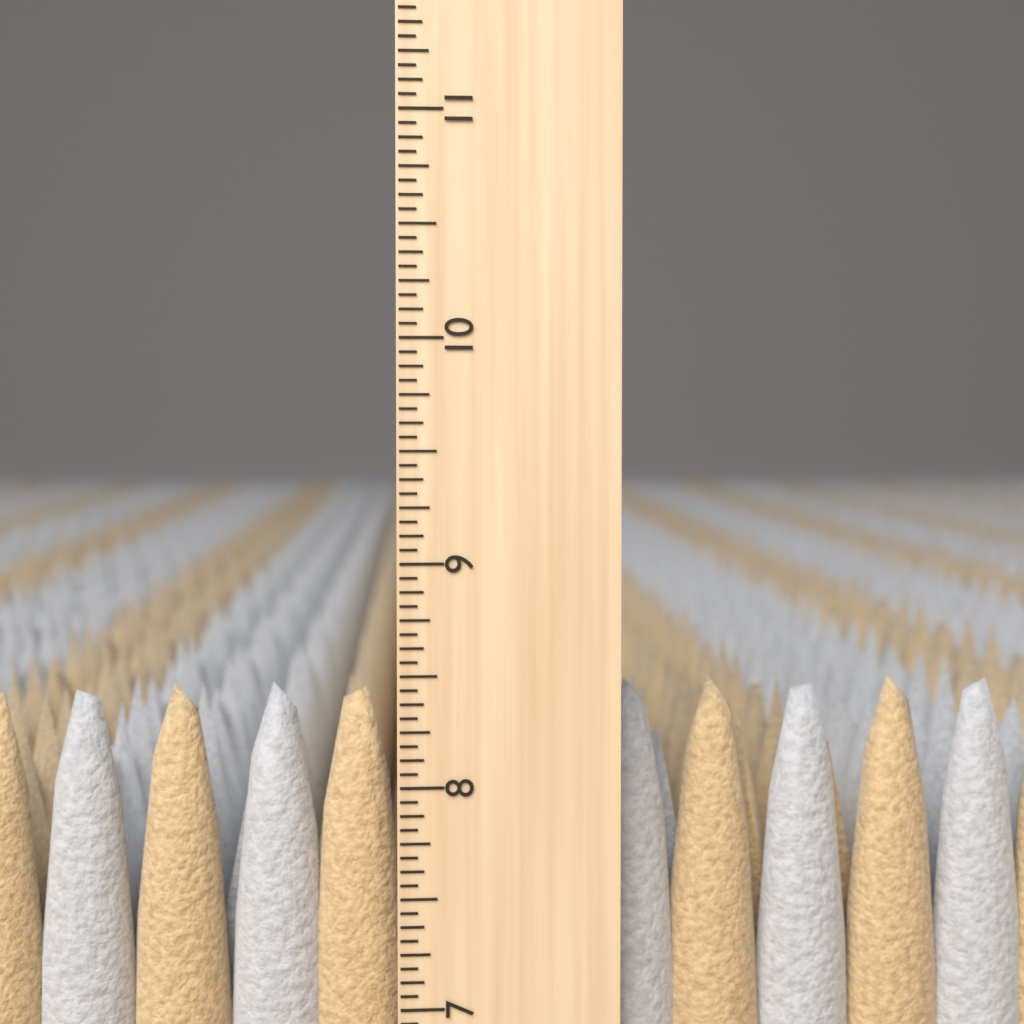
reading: 8.4375 inch
